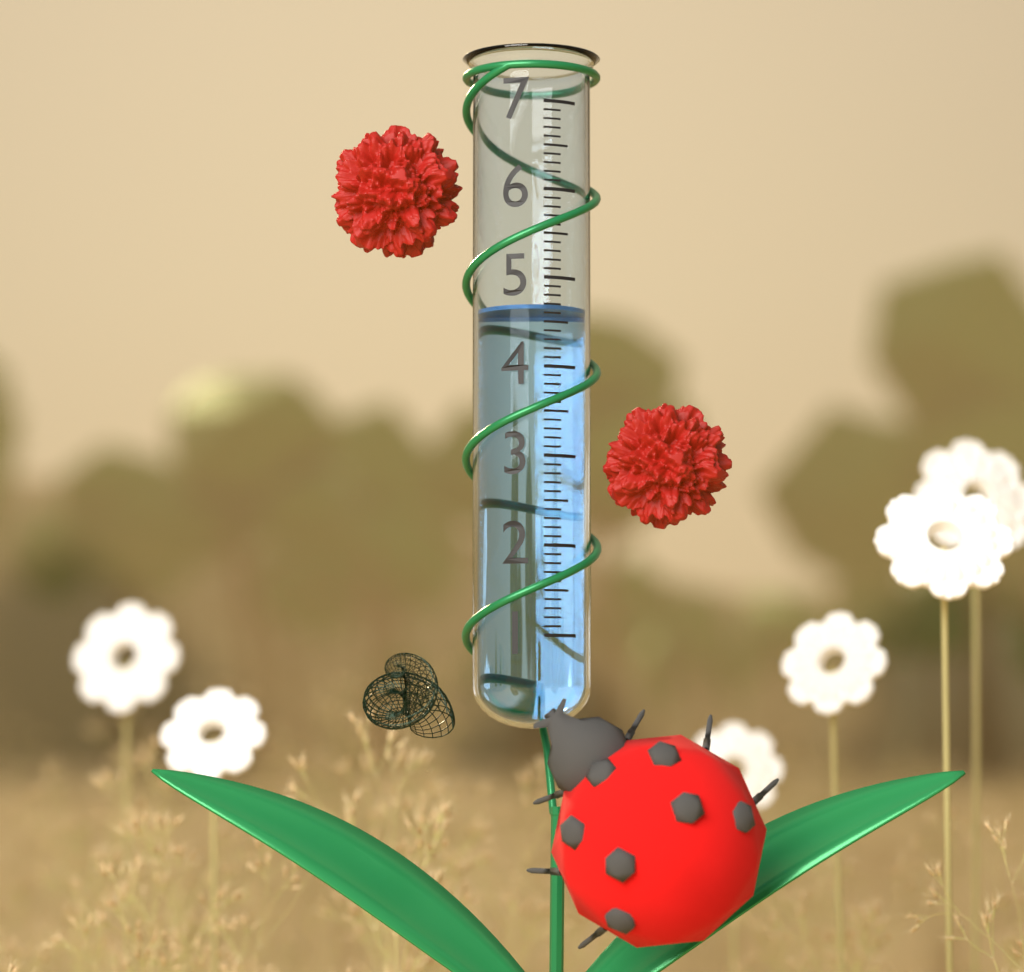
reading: 4.7 (no unit)
